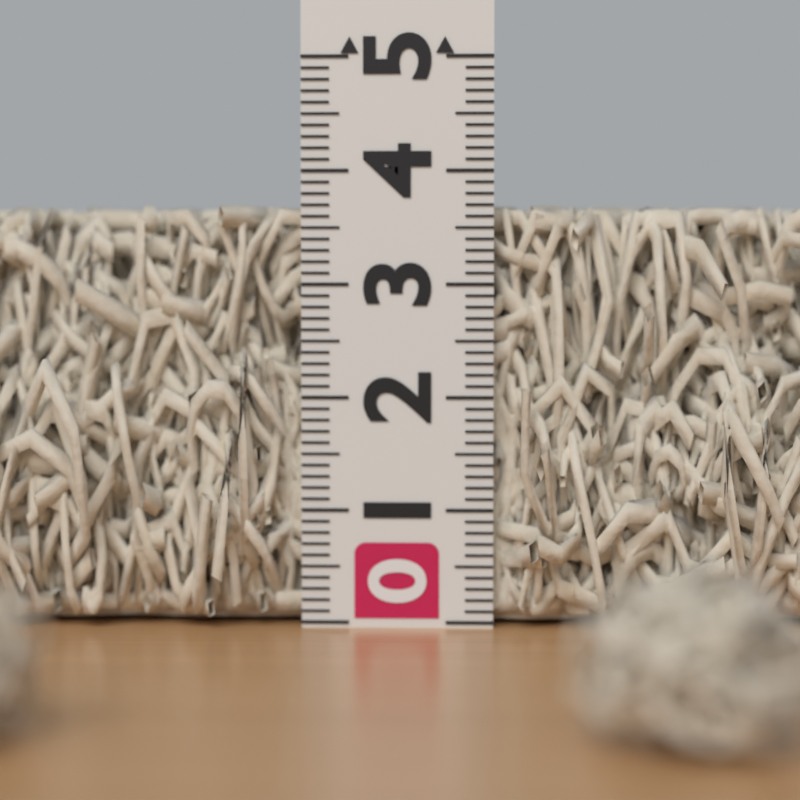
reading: 3.7 (no unit)
